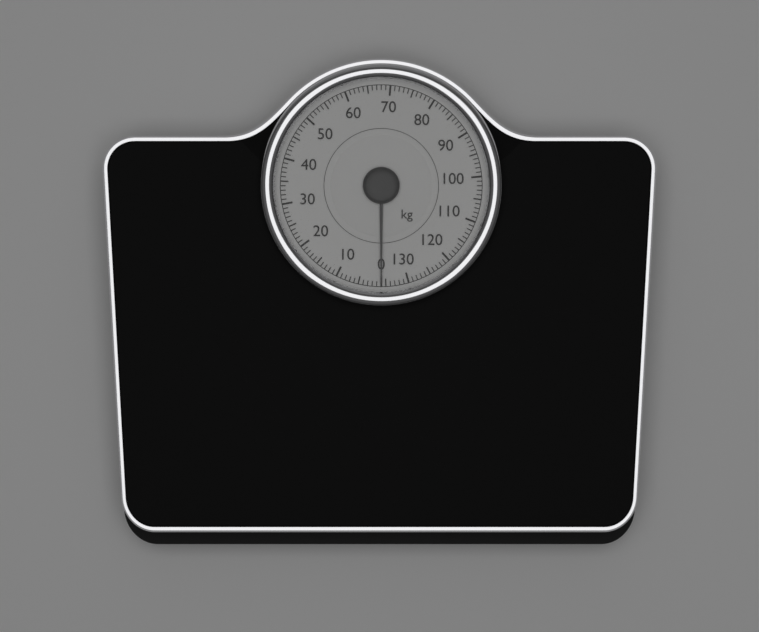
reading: 0 kg
